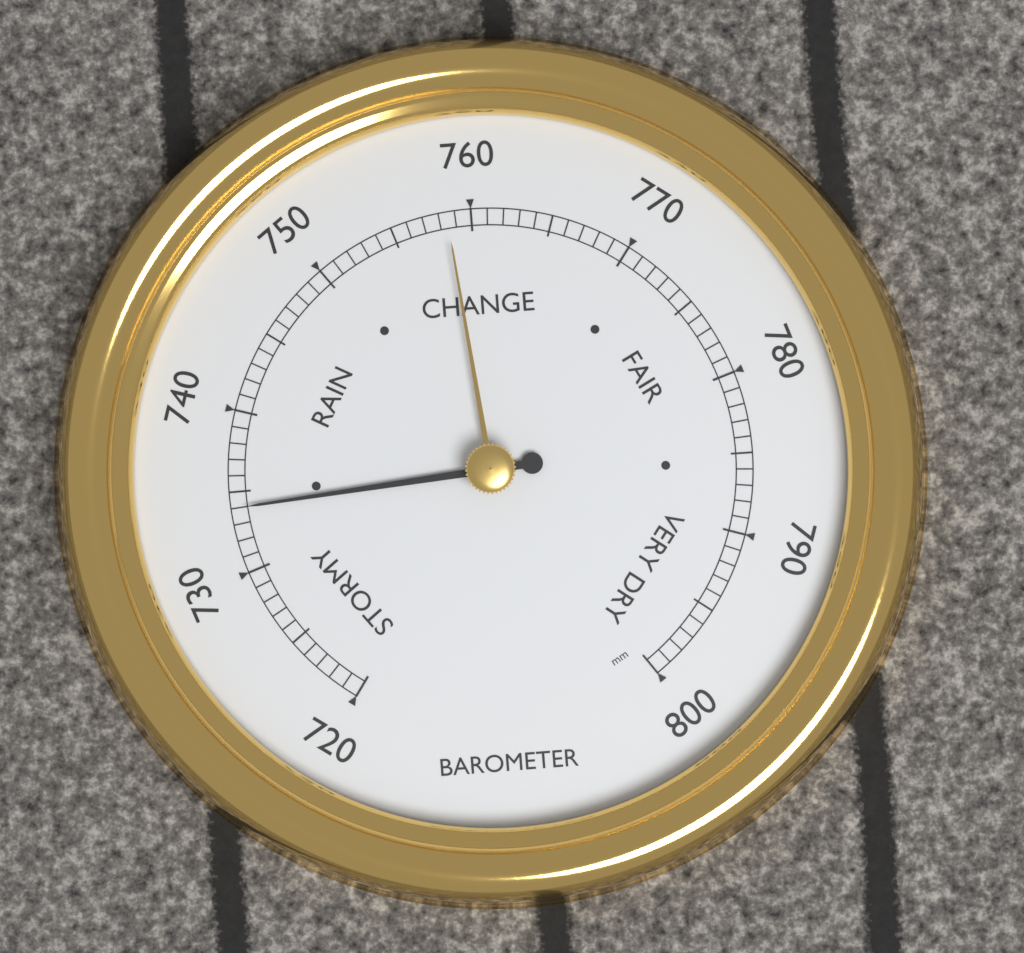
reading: 734 mm
